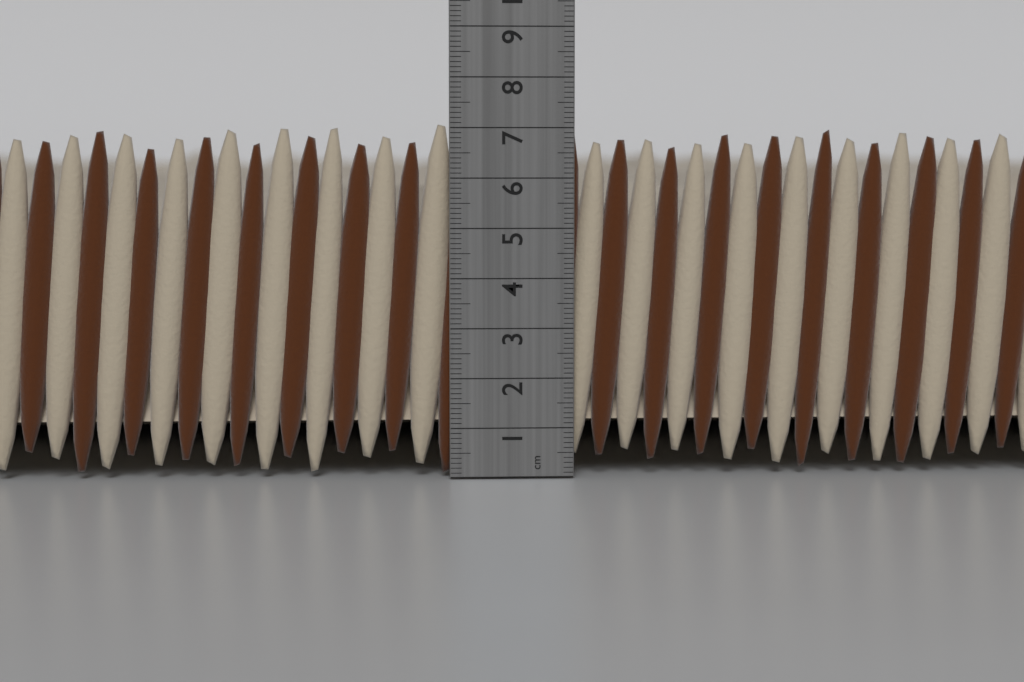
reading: 7.1 cm
